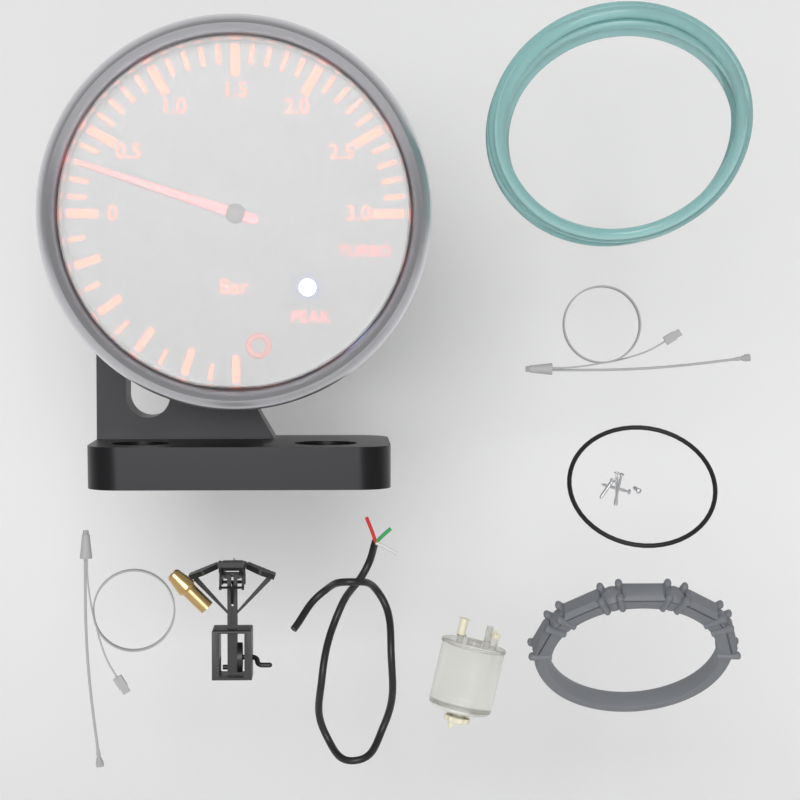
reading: 0.3 bar
